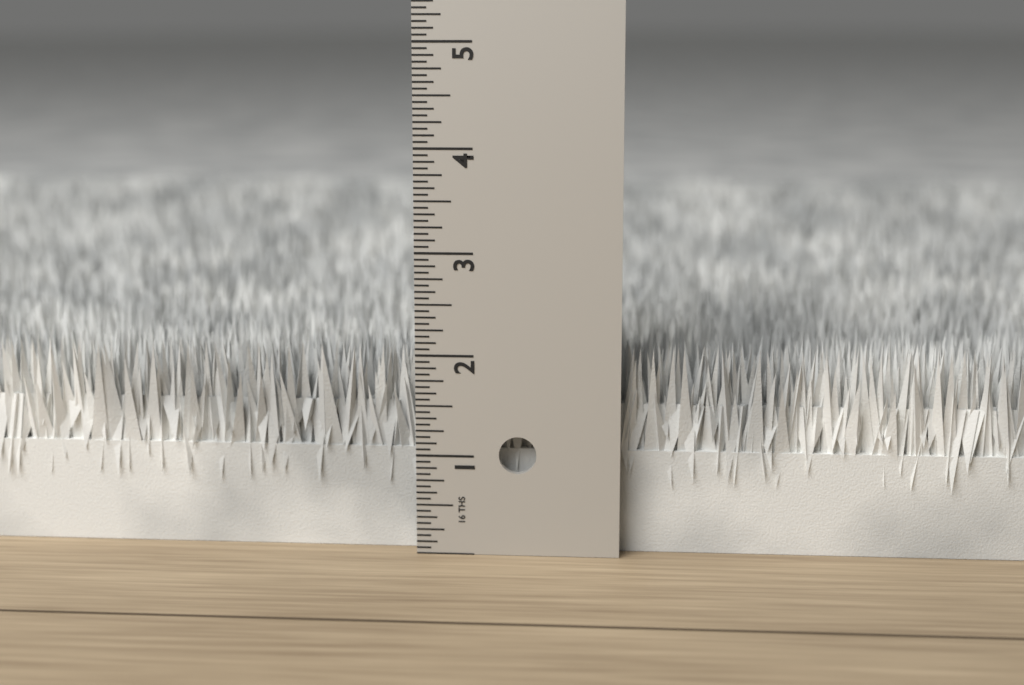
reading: 2.0625 in
